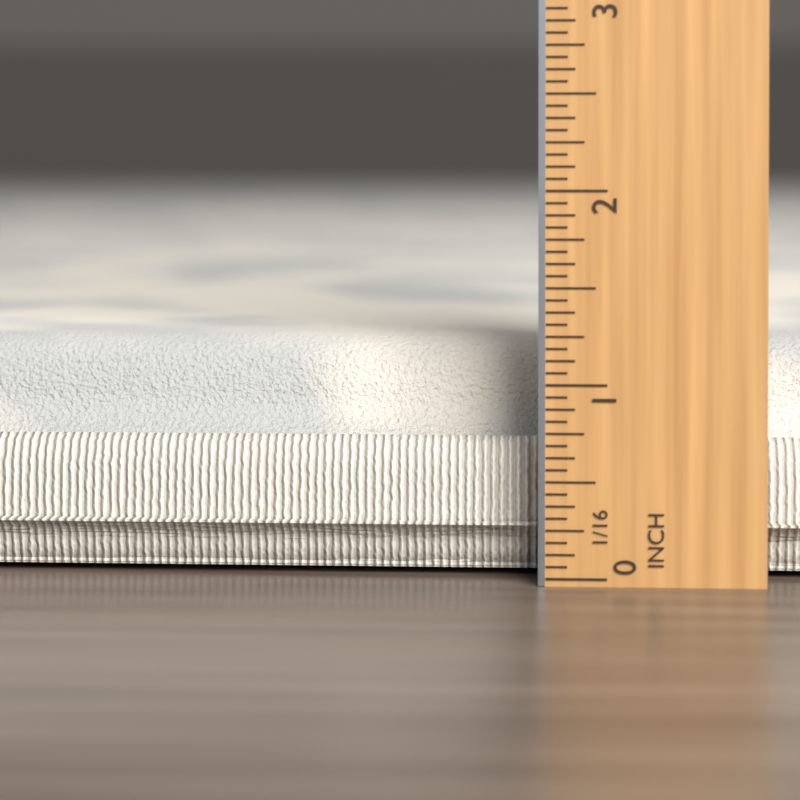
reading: 1.1875 in
